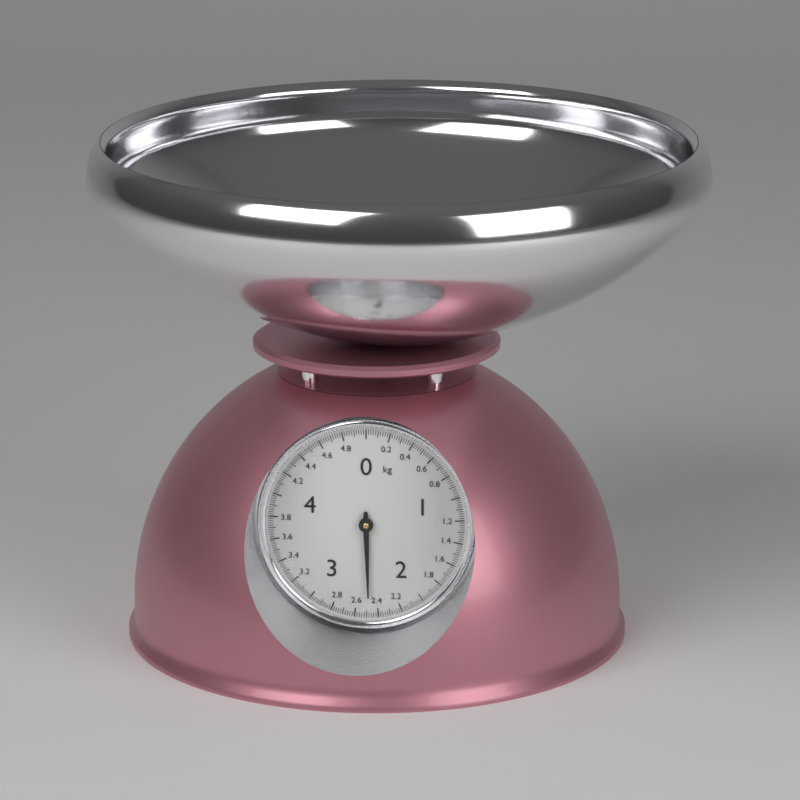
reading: 2.48 kg
